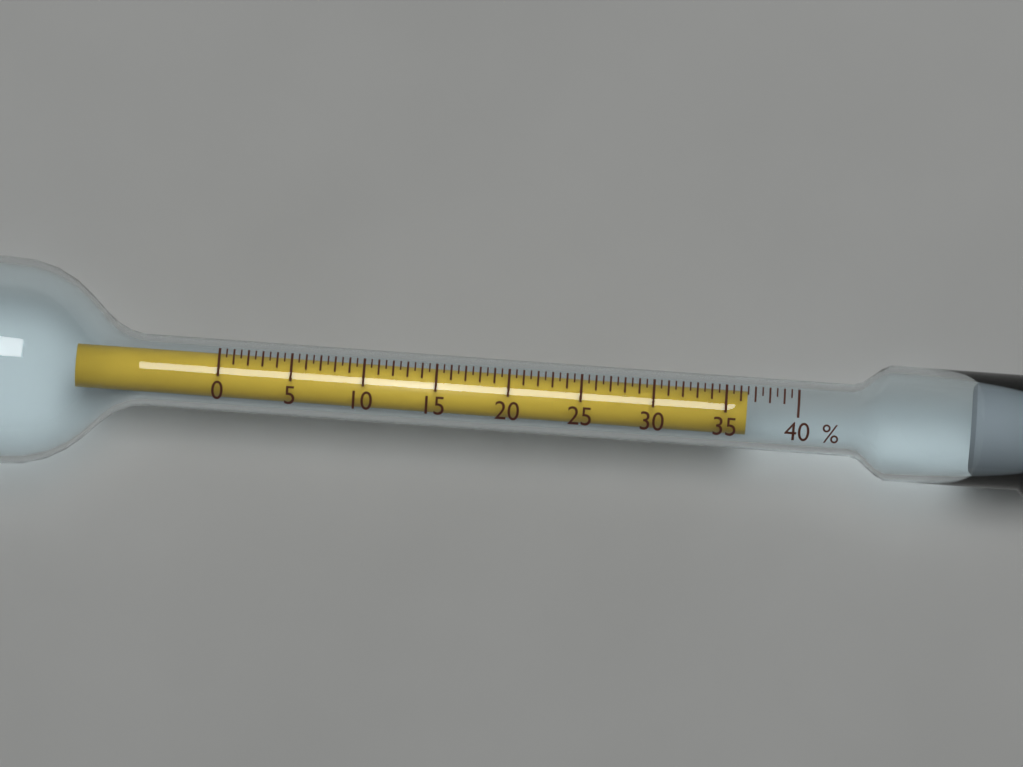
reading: 36.5 %
